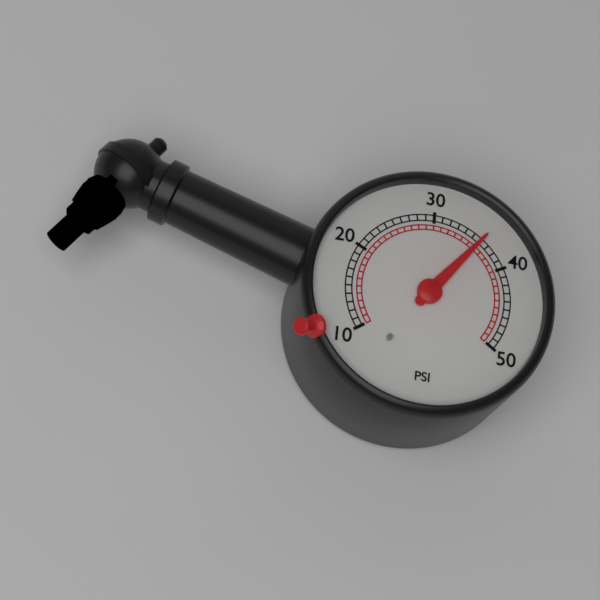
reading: 36 psi
